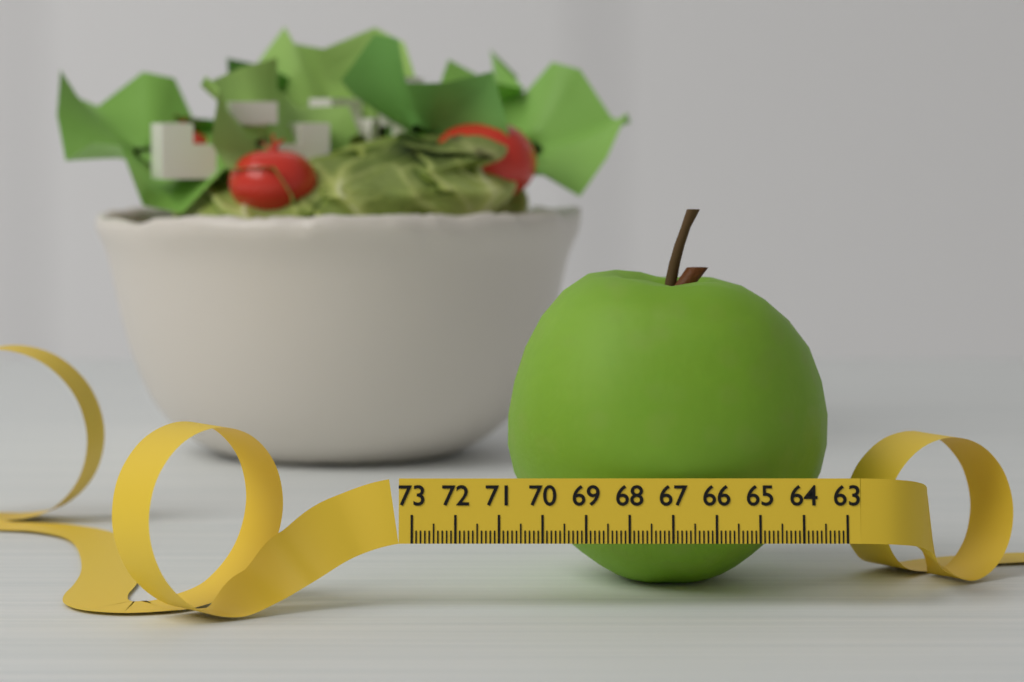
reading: 70.8 (no unit)
